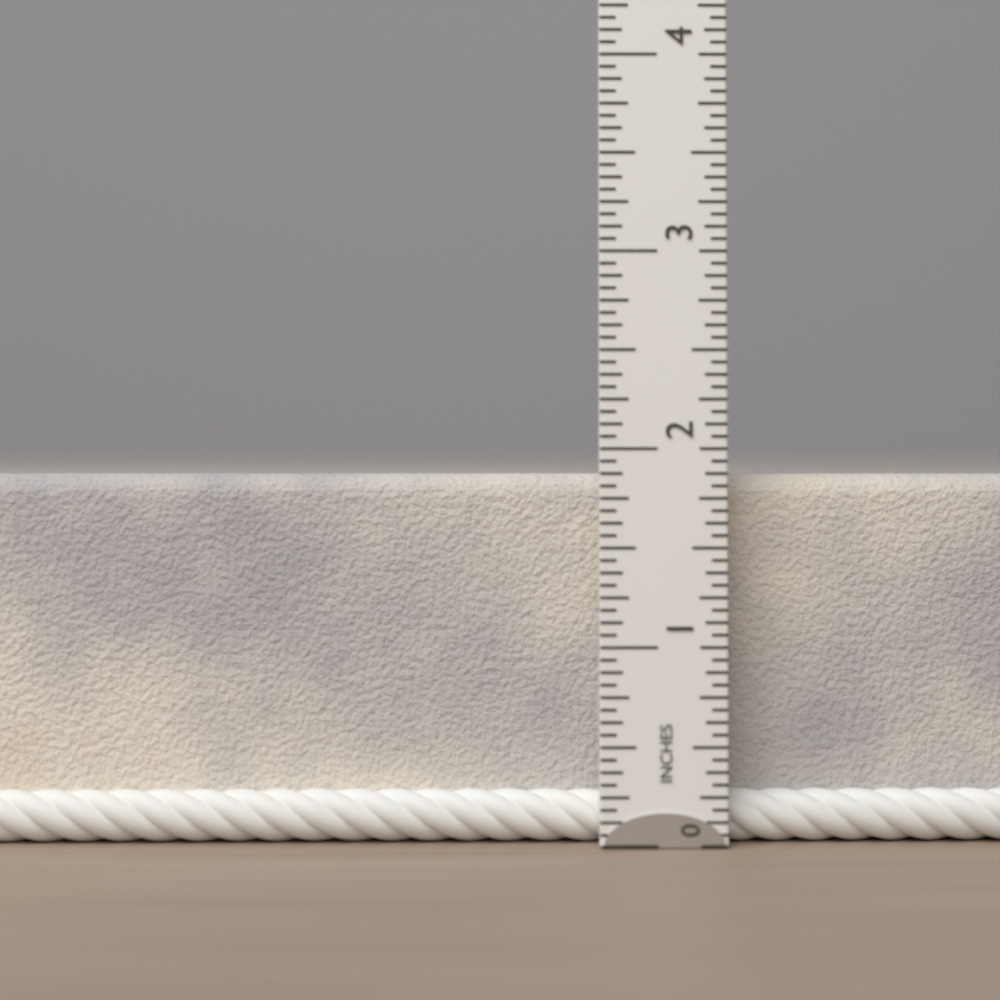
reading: 1.8750 in
